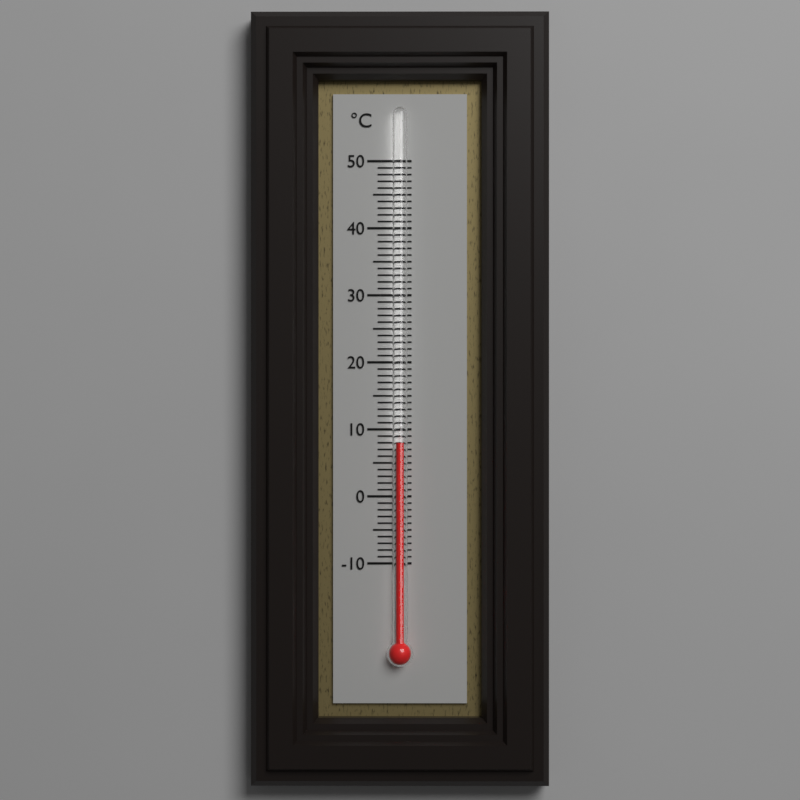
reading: 8 °C
